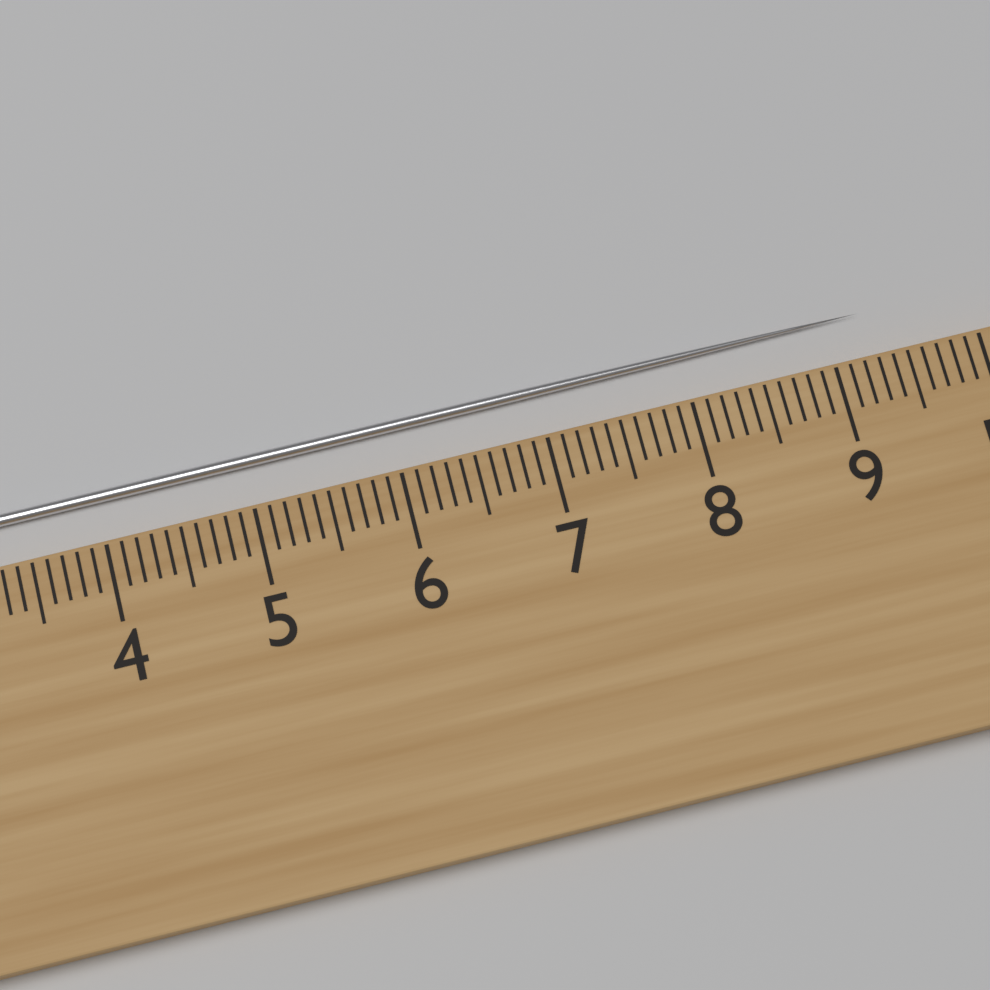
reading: 9.3 cm
